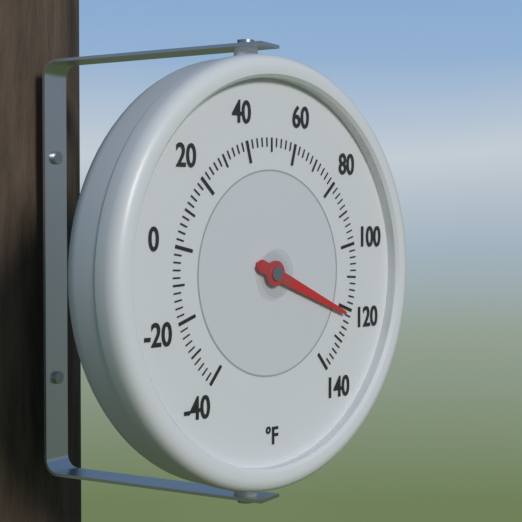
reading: 122 °F
